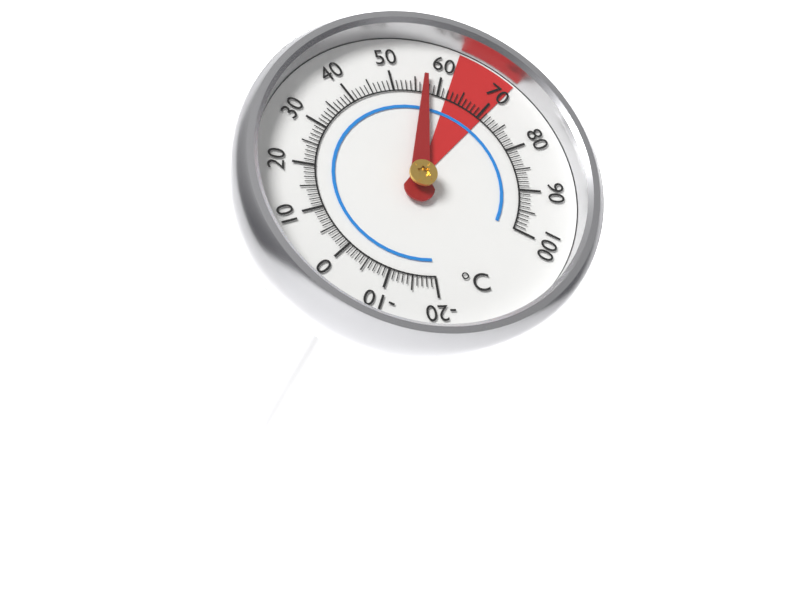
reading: 57 °C
